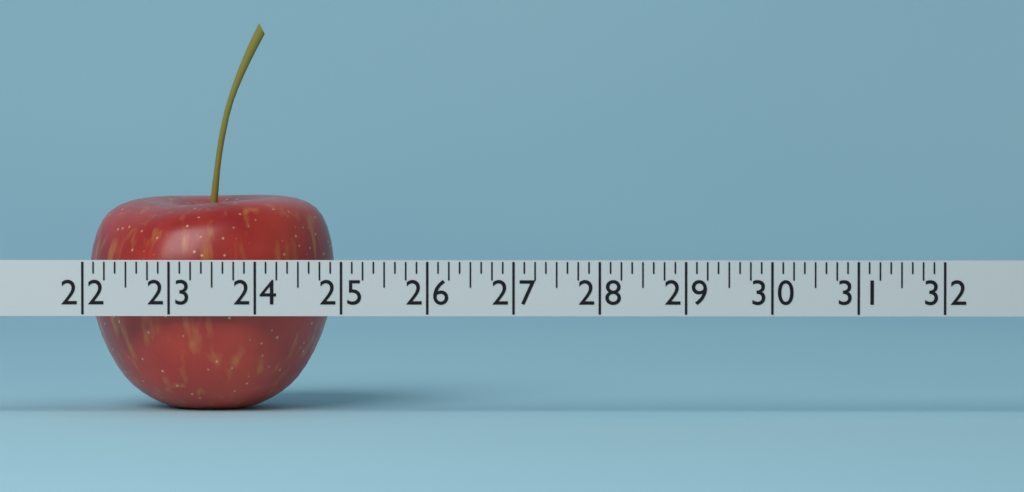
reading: 24.875 (no unit)
